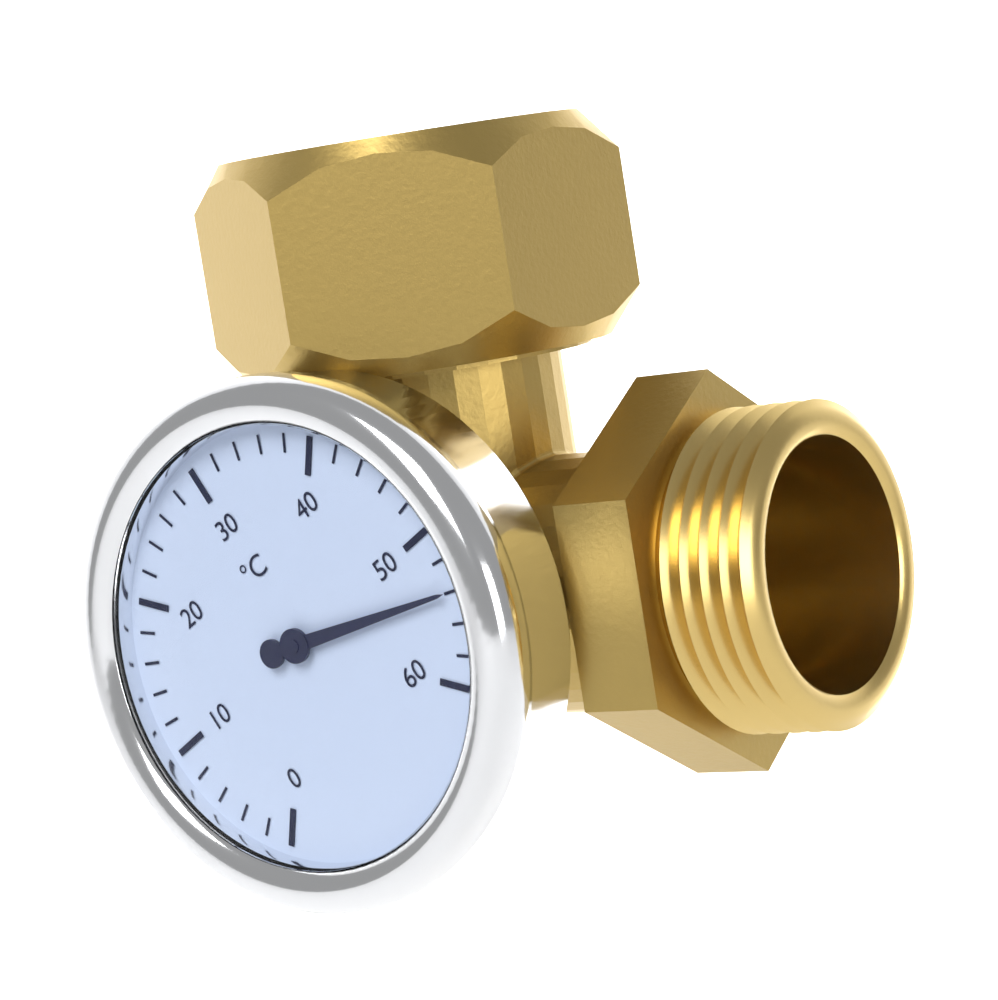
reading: 54 °C
